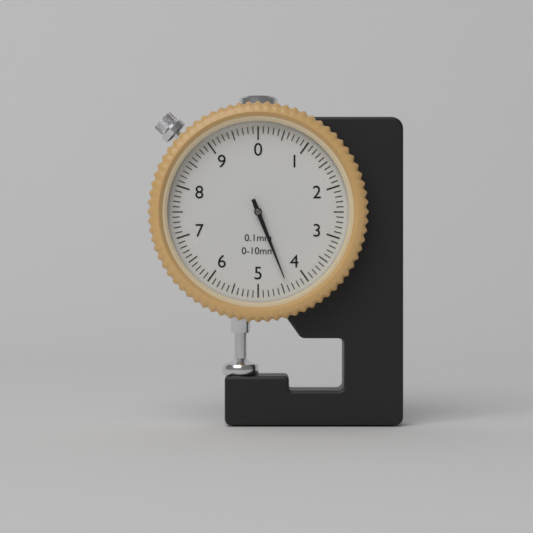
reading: 4.4 mm
